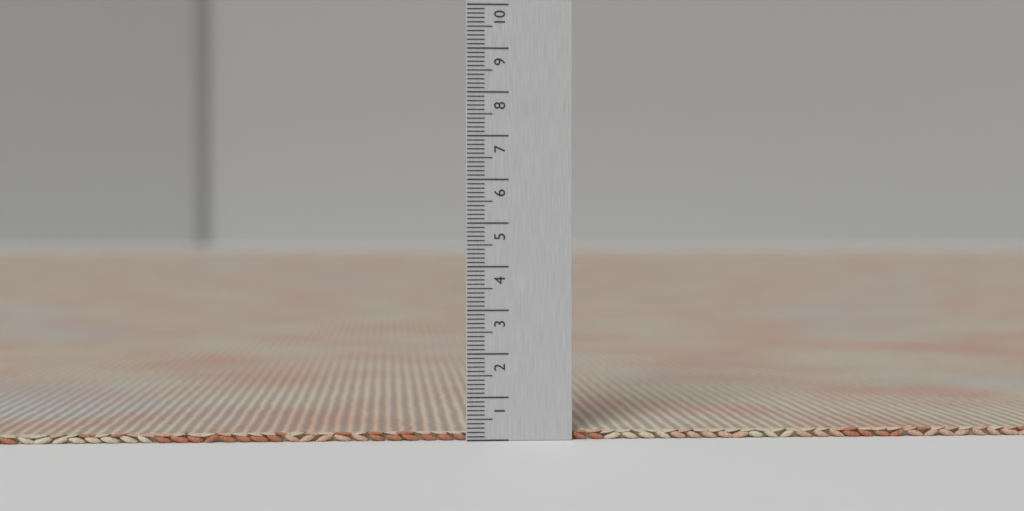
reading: 0.2 (no unit)
